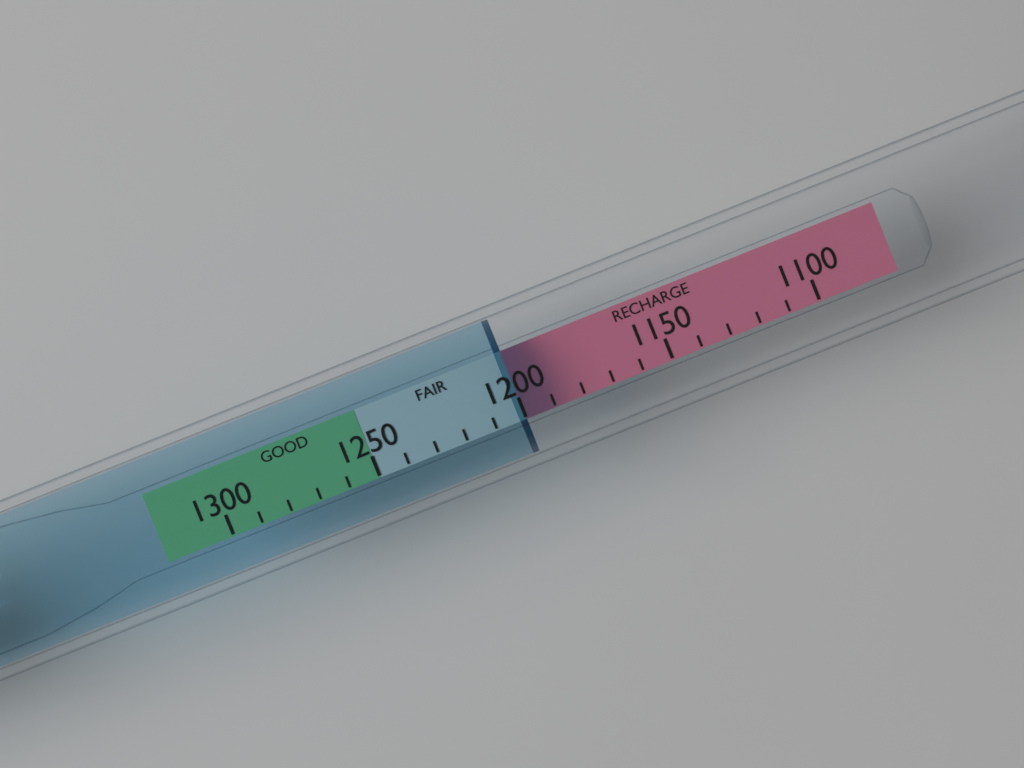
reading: 1200 (no unit)
